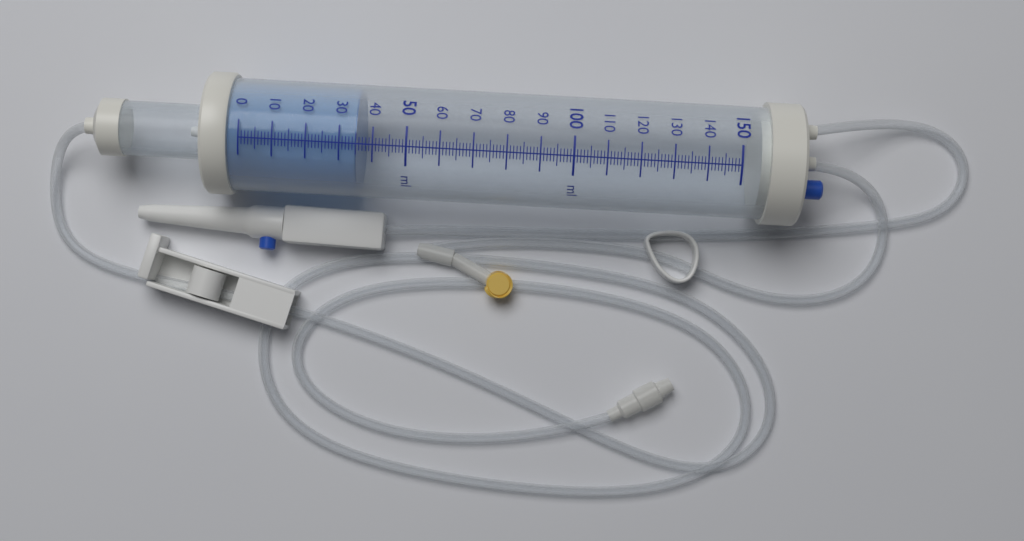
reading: 35 ml
